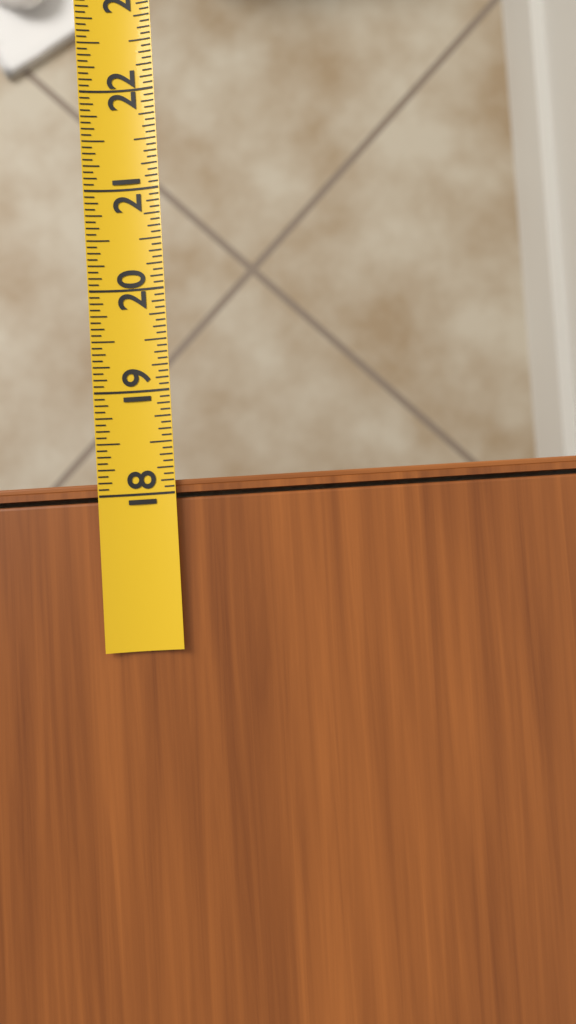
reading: 18.1250 (no unit)
